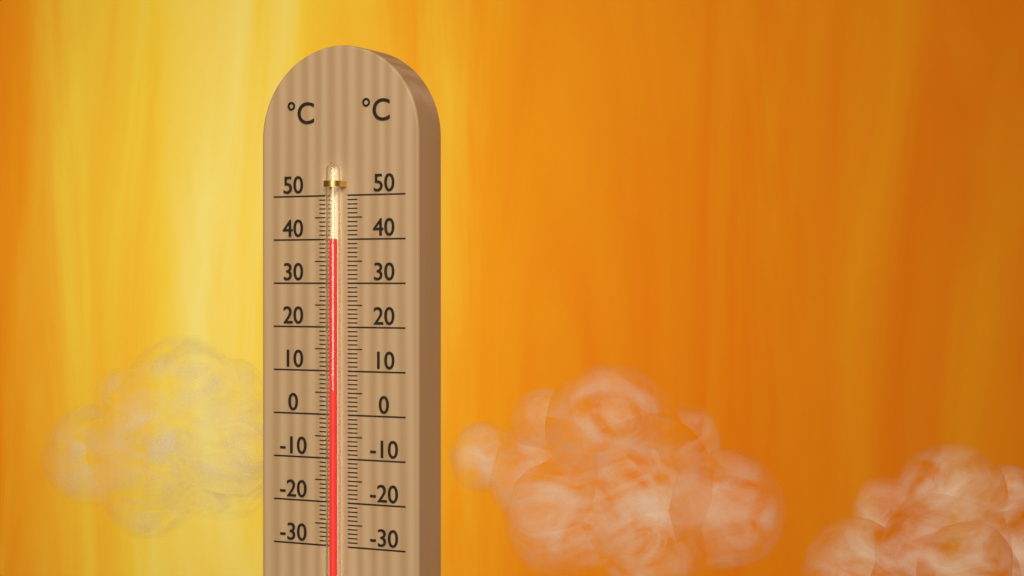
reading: 40 °C
